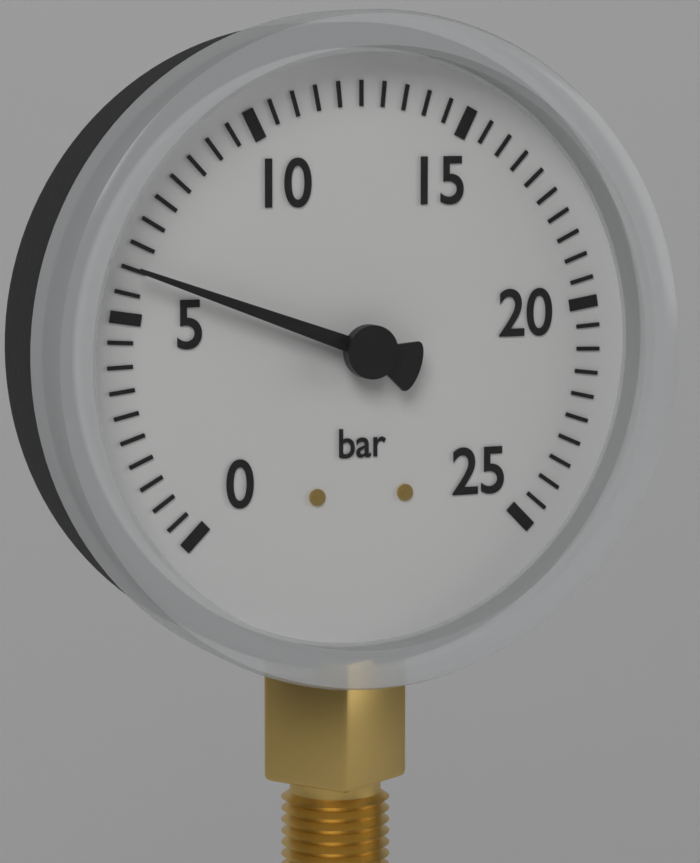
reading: 6.0 bar
